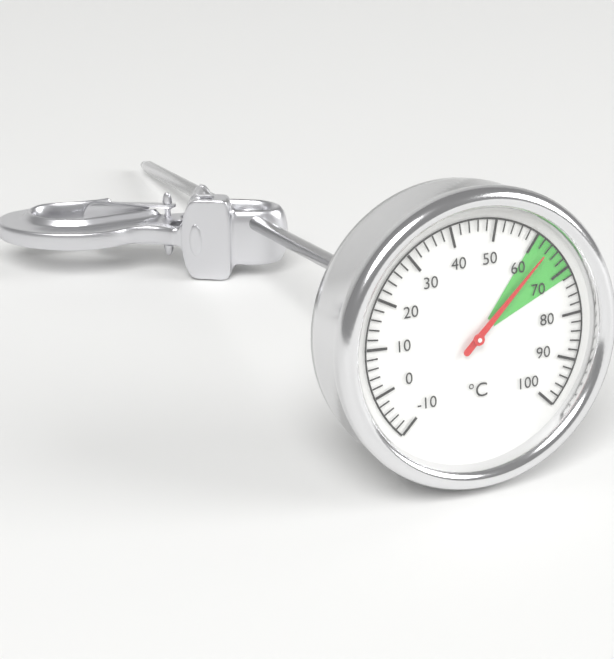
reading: 64 °C
